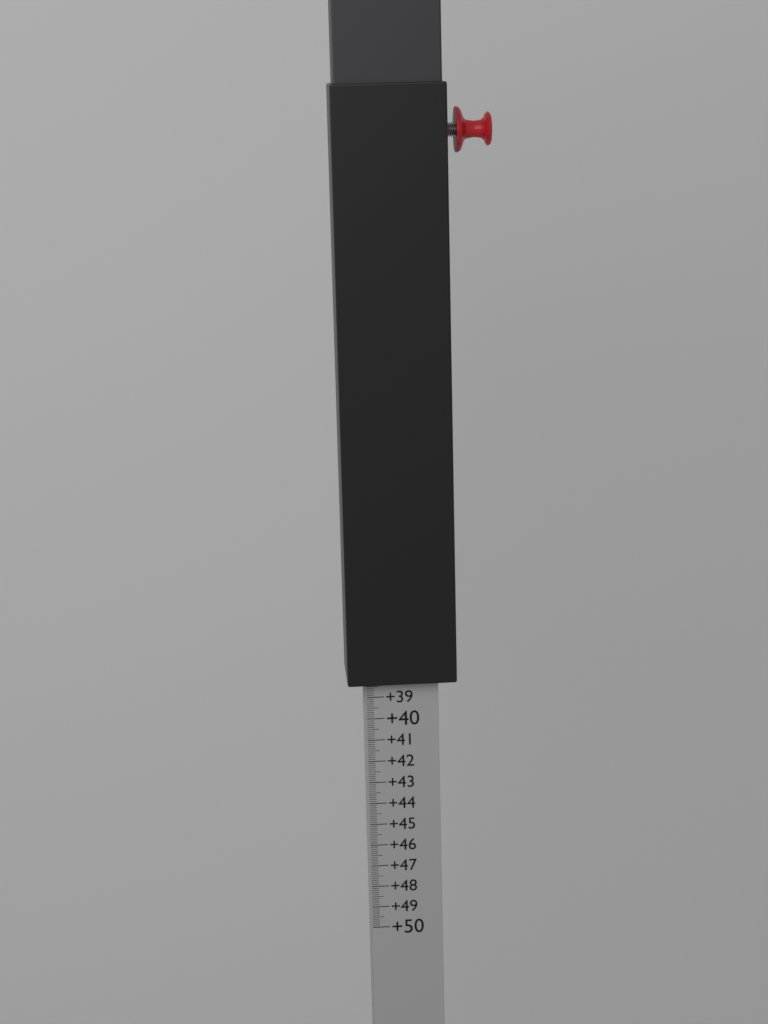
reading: 38.3 (no unit)
